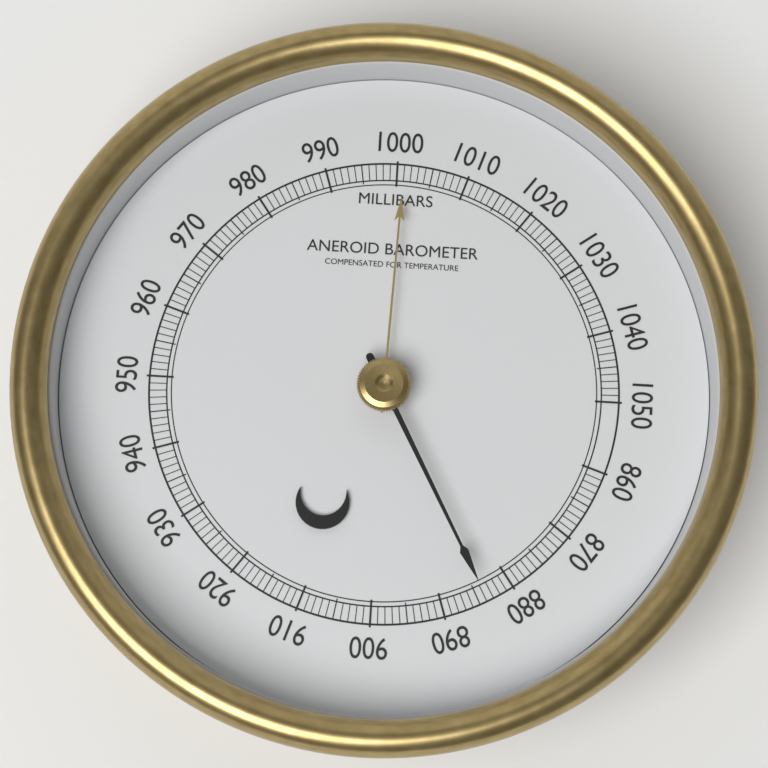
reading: 884 mbar
